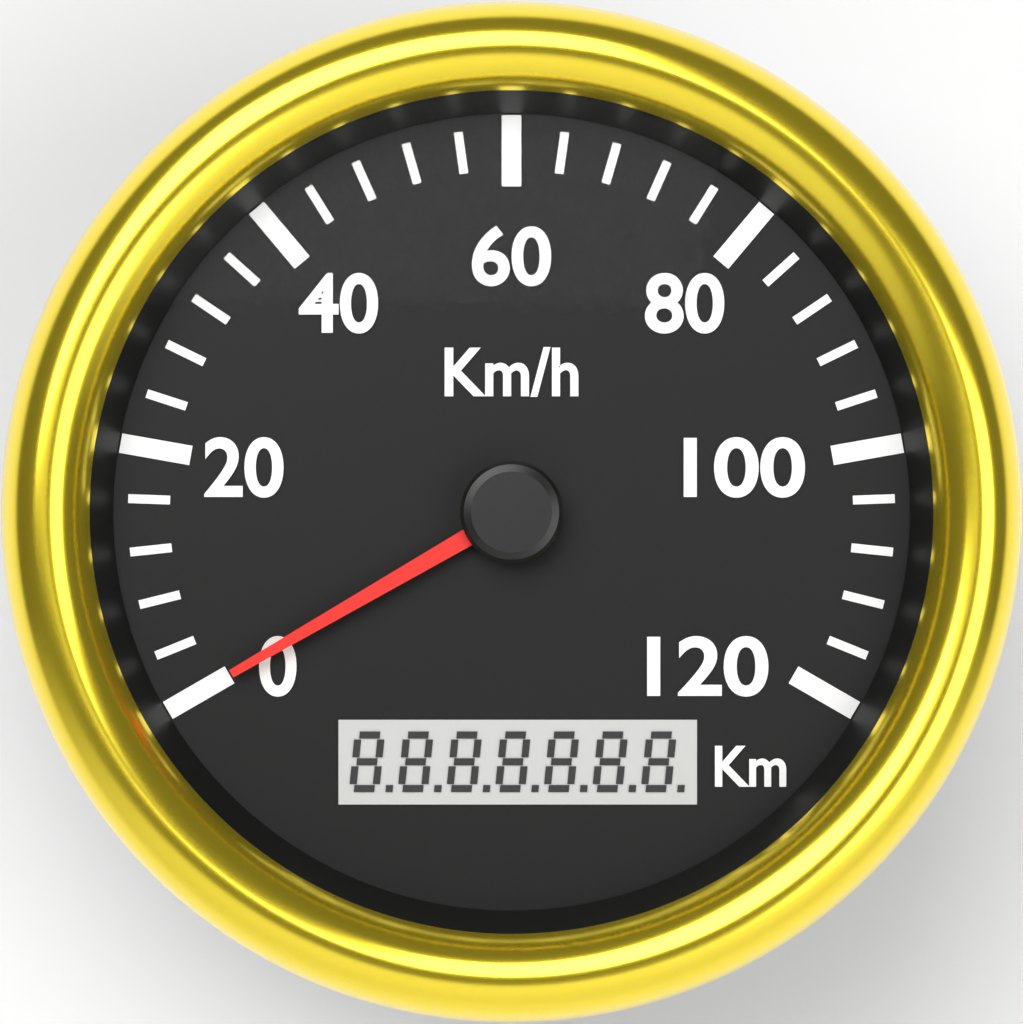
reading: 0 km/h
